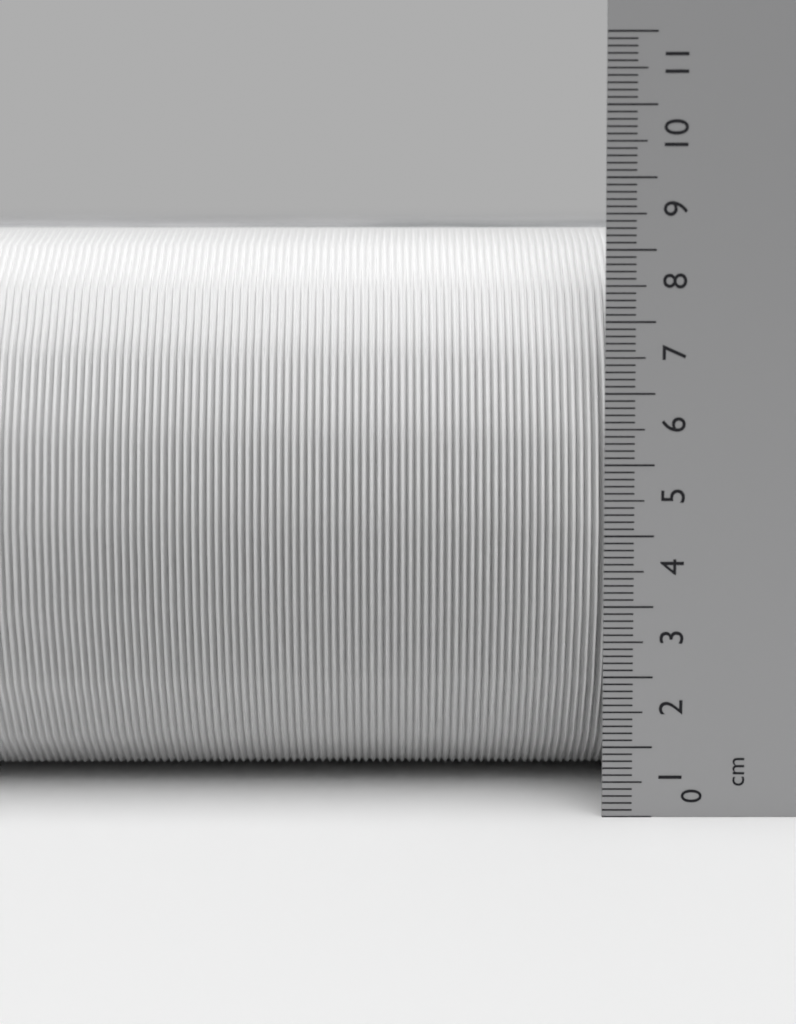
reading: 8.3 cm
